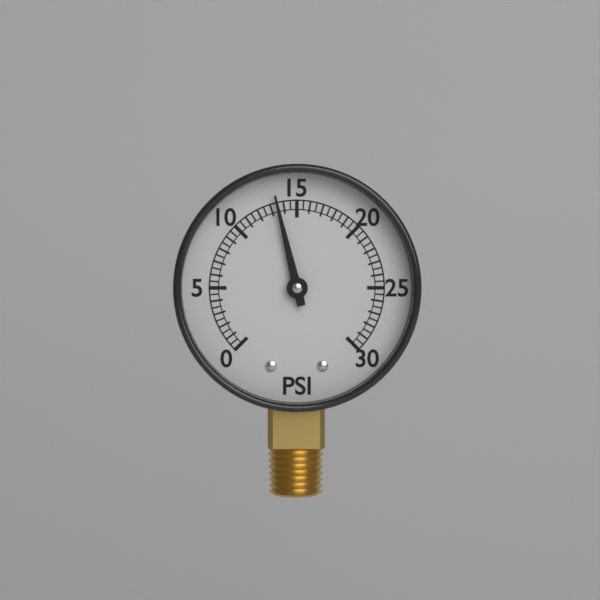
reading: 13.5 psi
